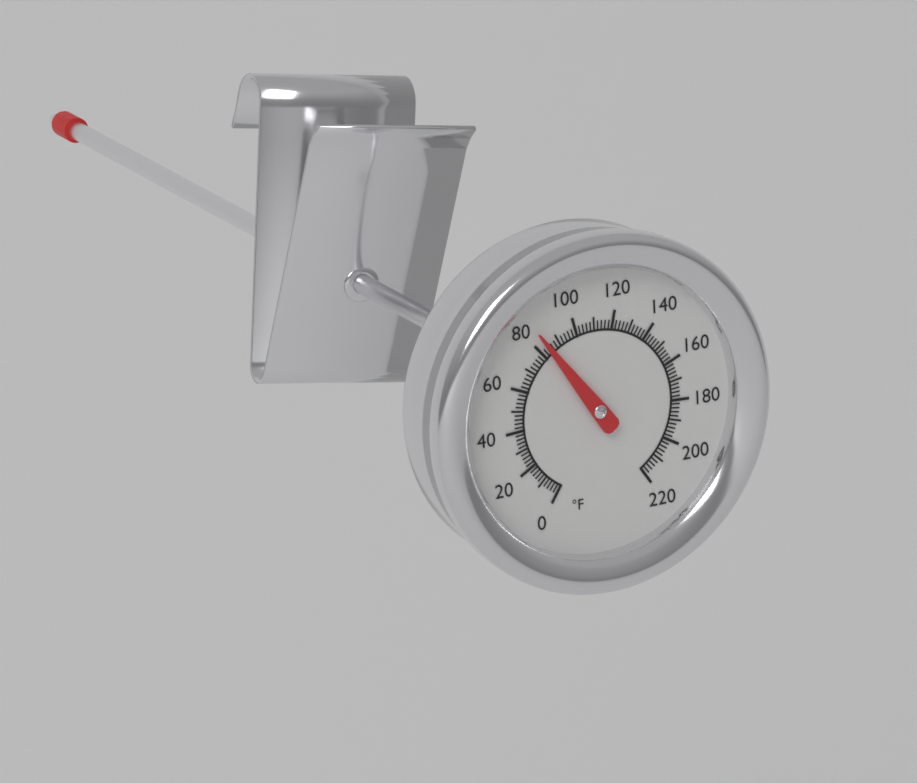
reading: 84 °F
